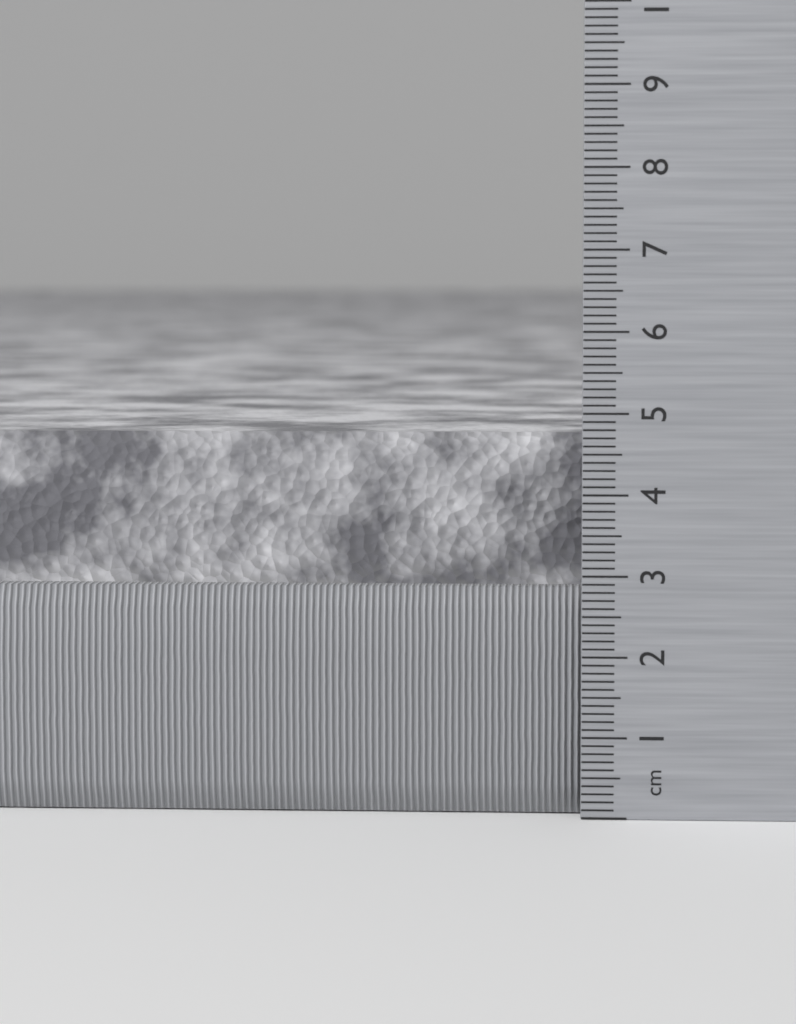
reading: 4.7 cm
